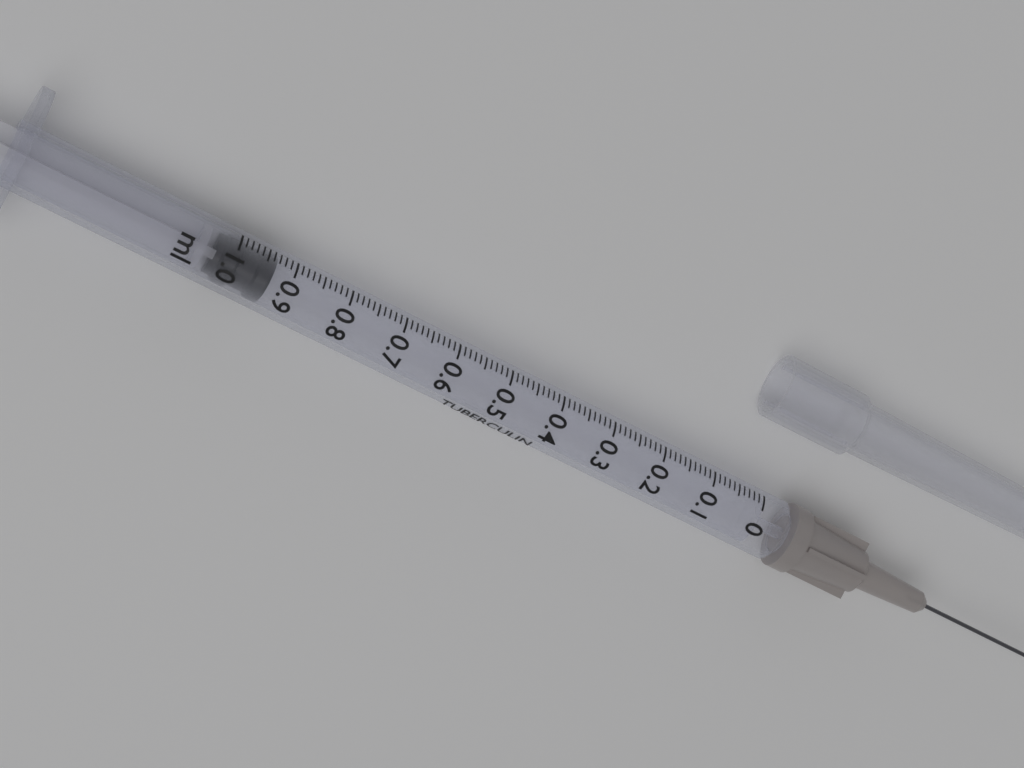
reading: 0.93 ml
